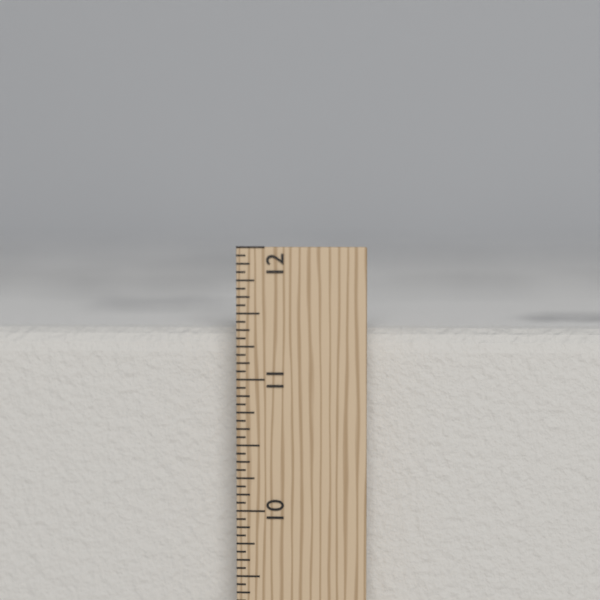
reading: 11.3750 in
